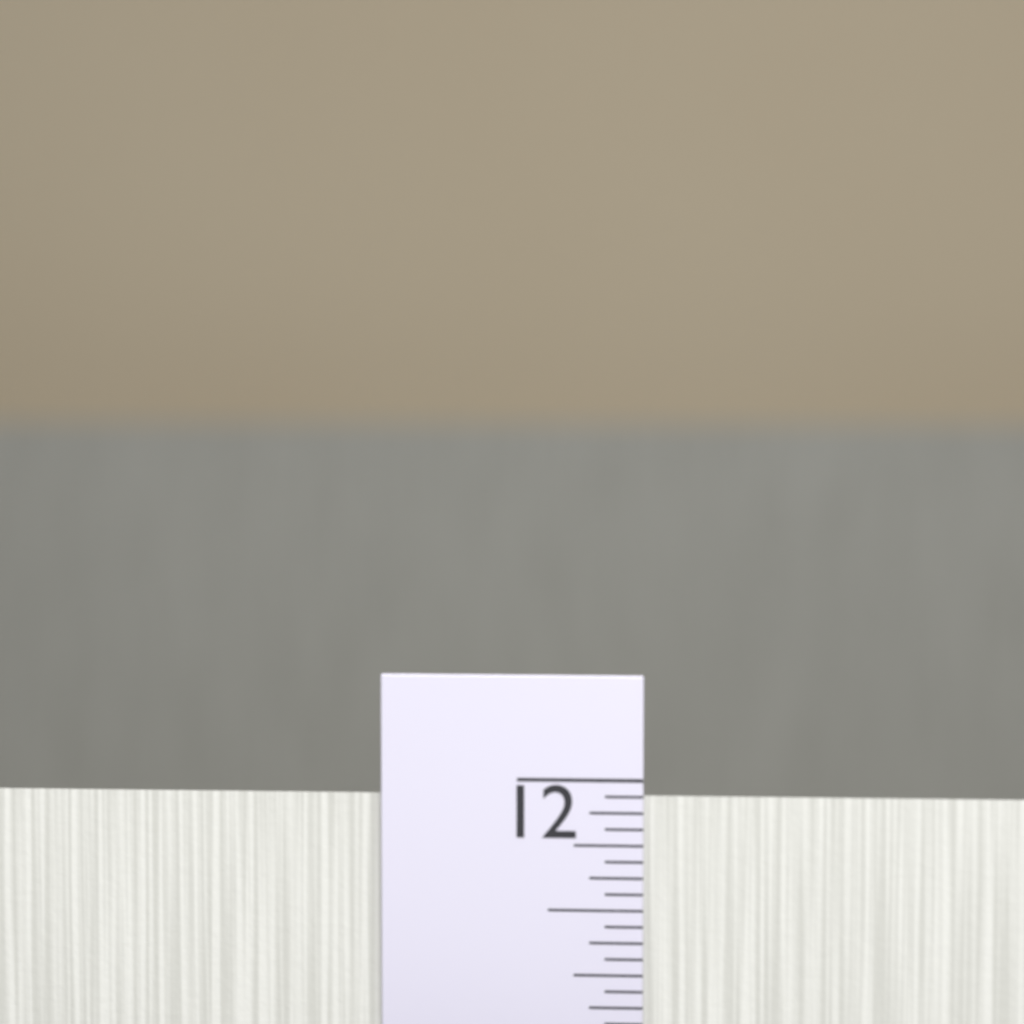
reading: 11.9375 in
